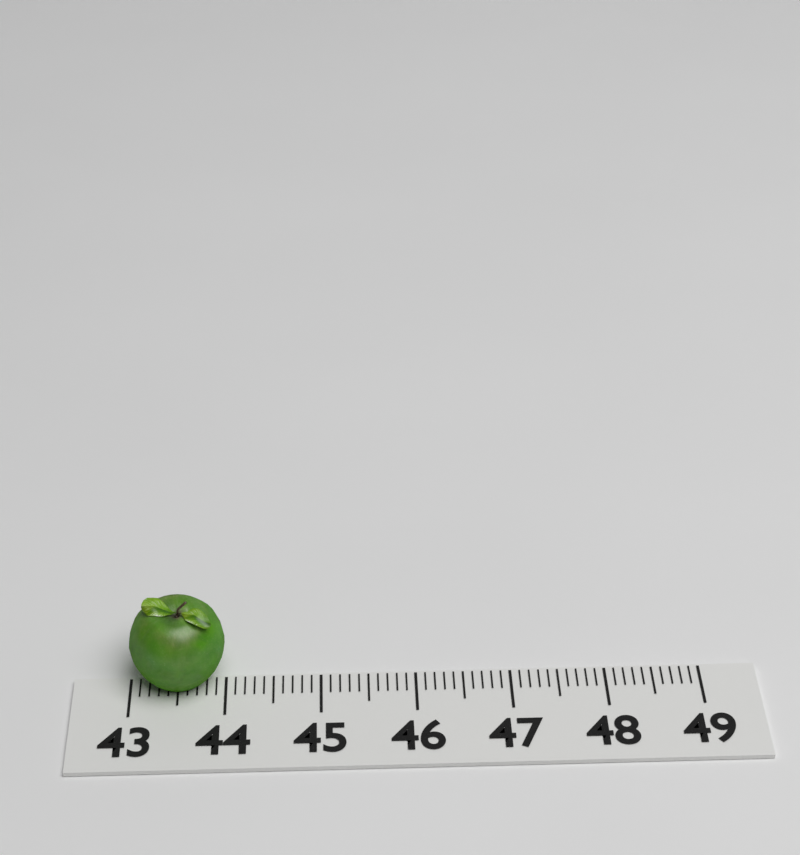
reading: 44.0 (no unit)
